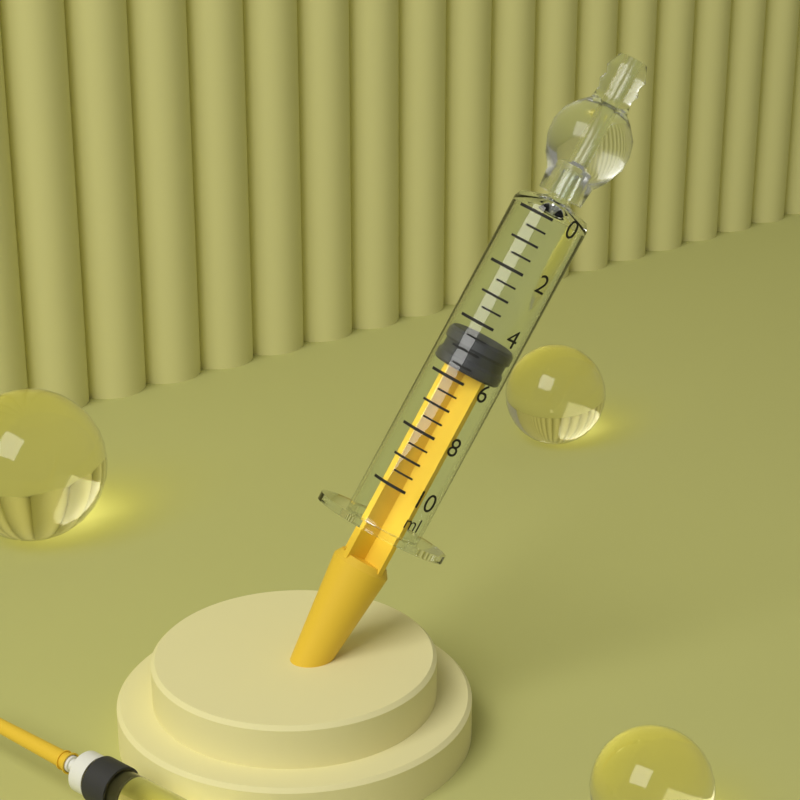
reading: 4.5 ml
